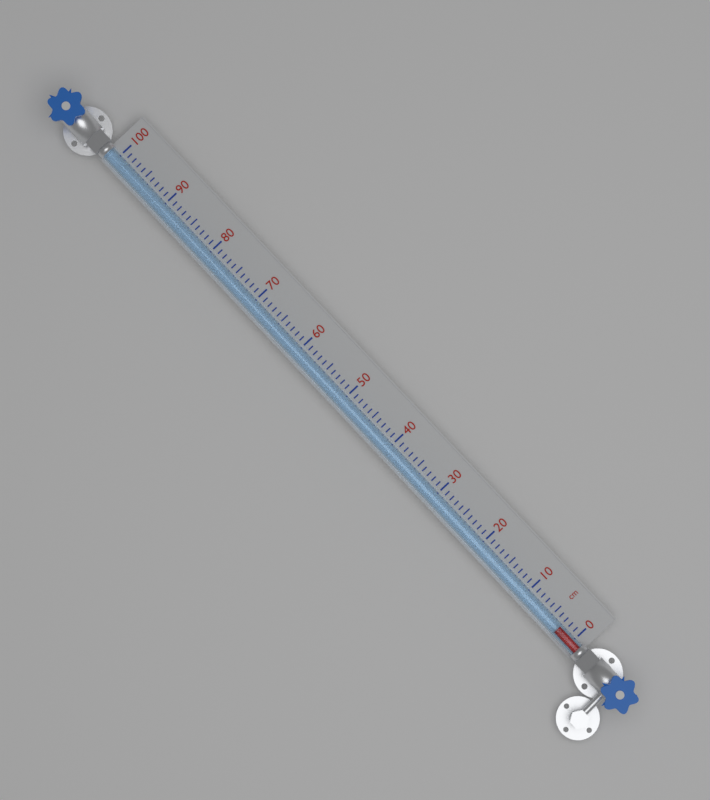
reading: 3 cm
